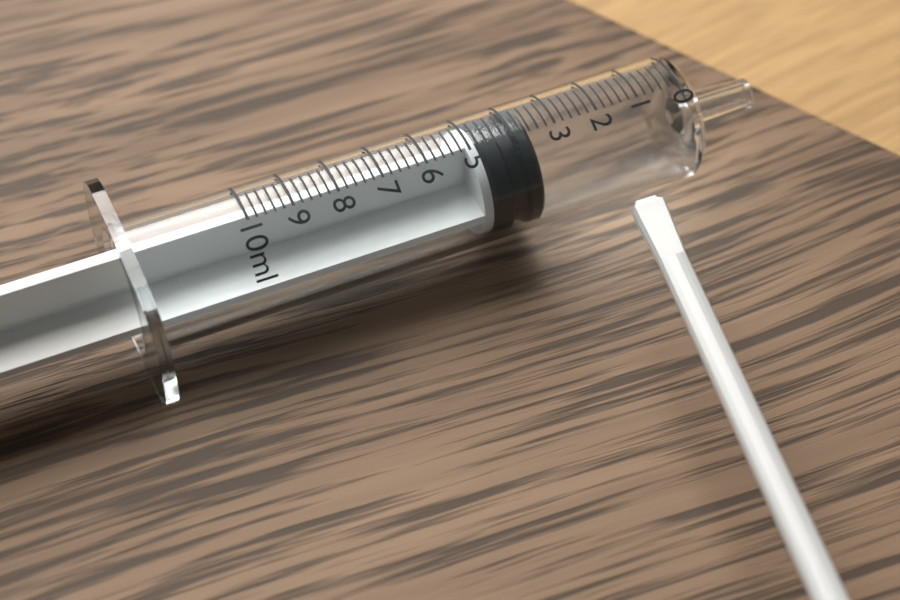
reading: 3.6 ml
